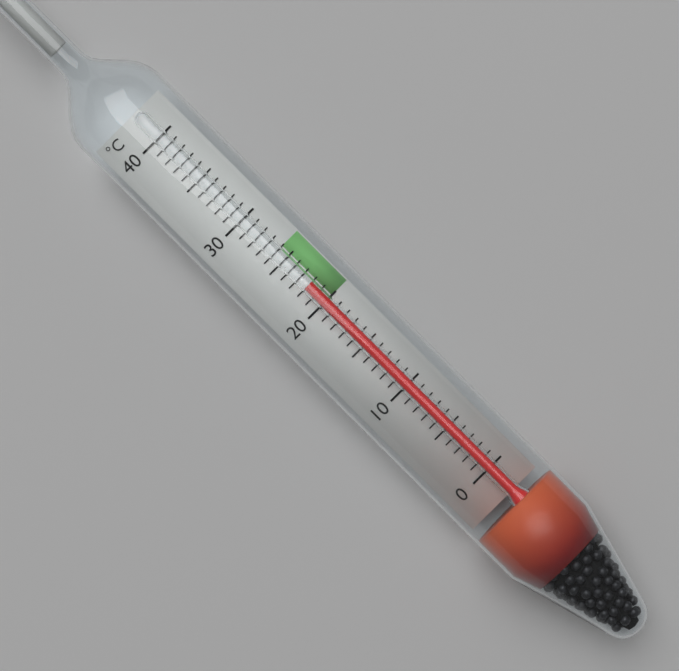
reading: 22 °C
